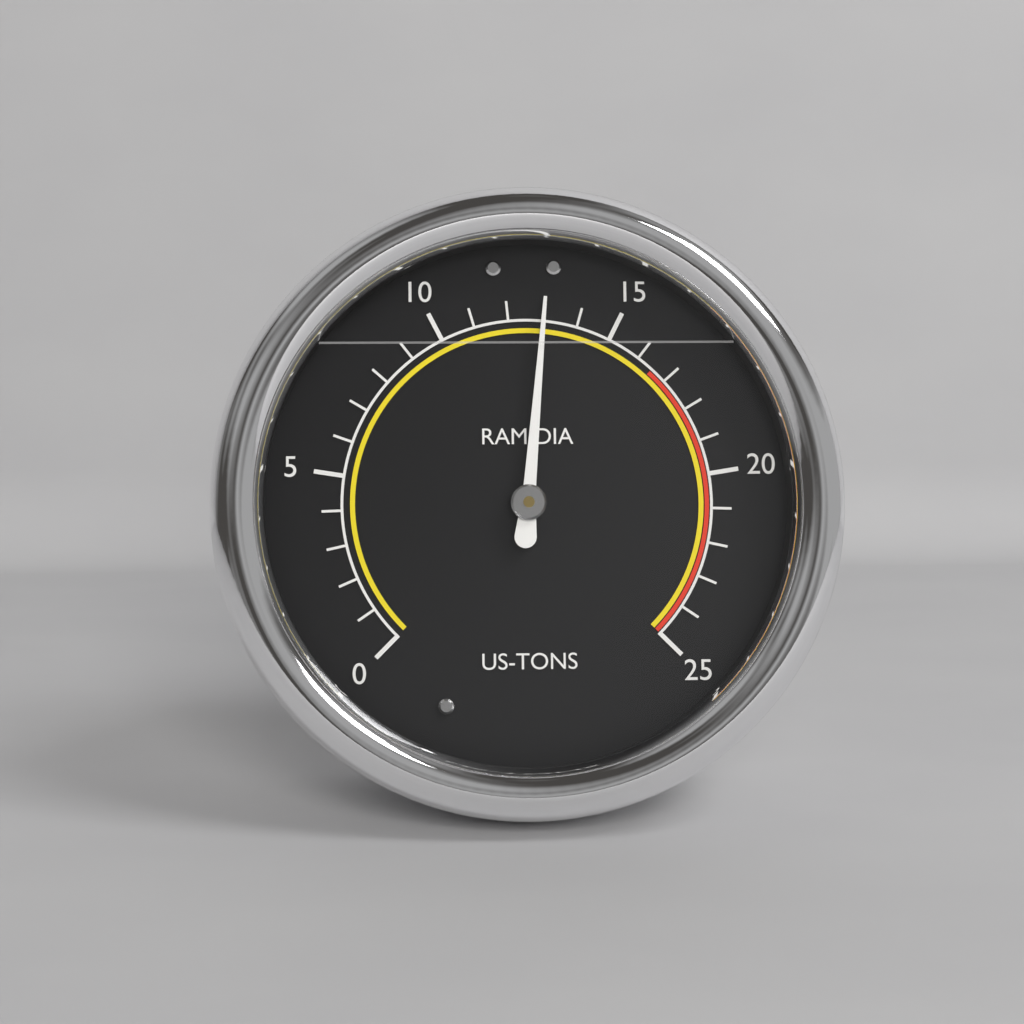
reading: 13 US-TONS
